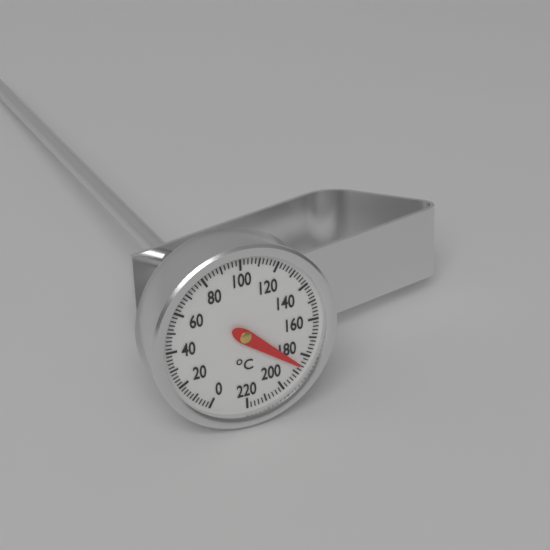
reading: 186 °C
